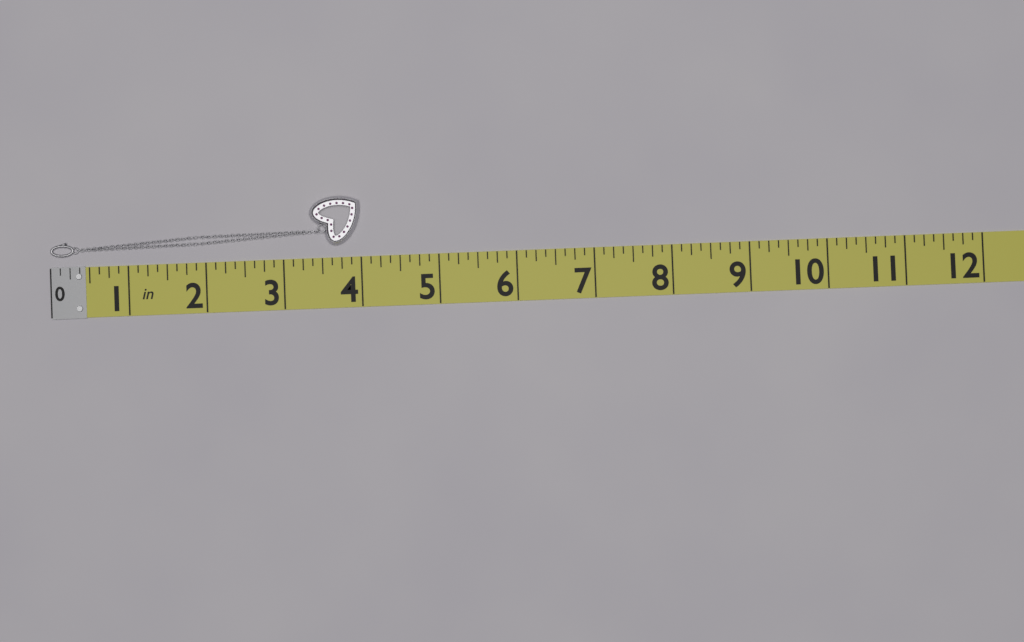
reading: 4.000 in
